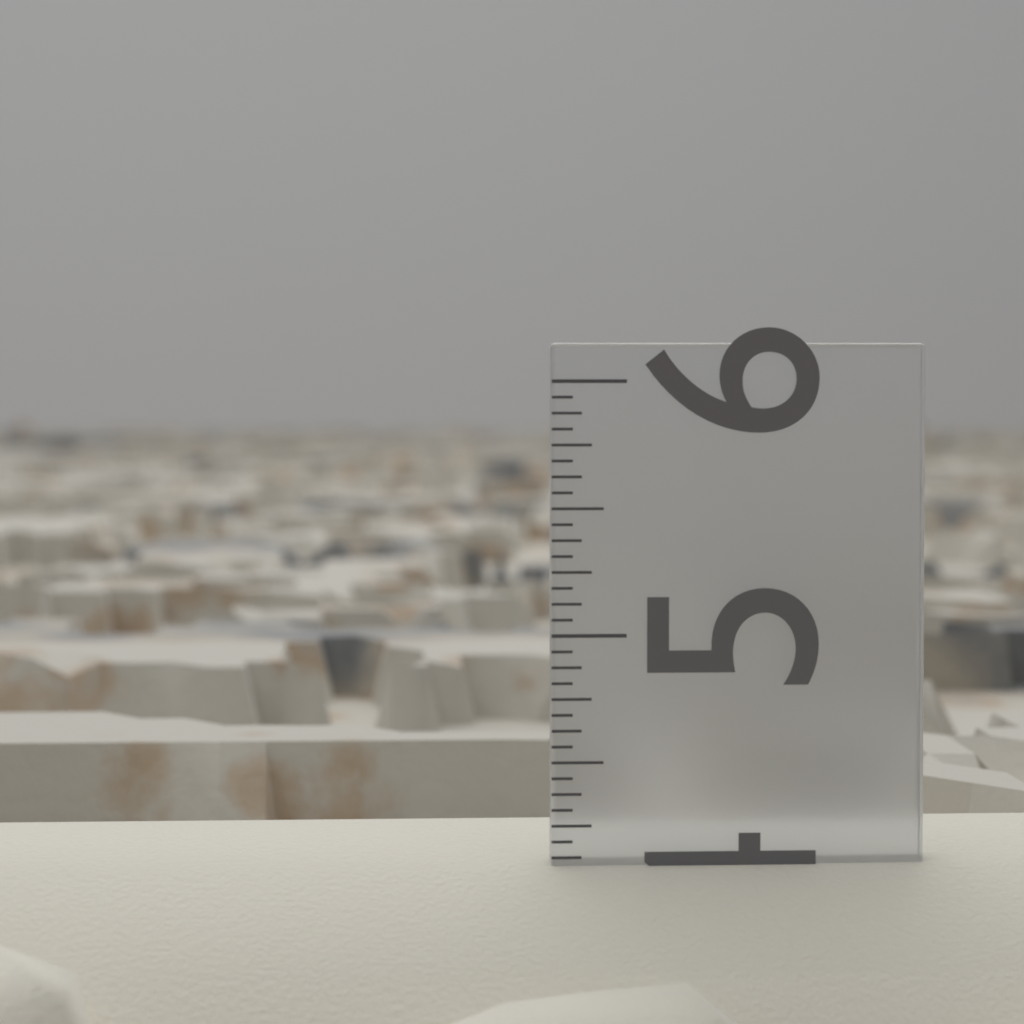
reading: 4.1875 in
